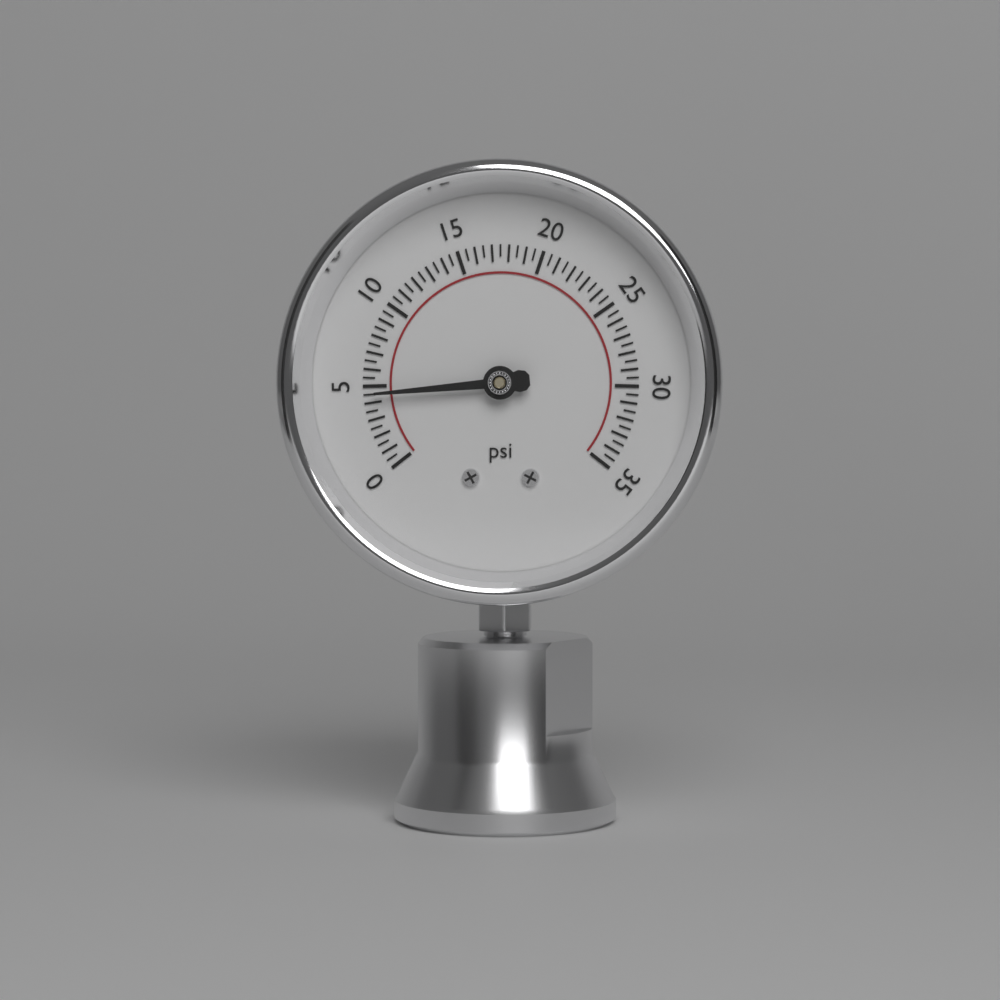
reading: 4.5 psi
